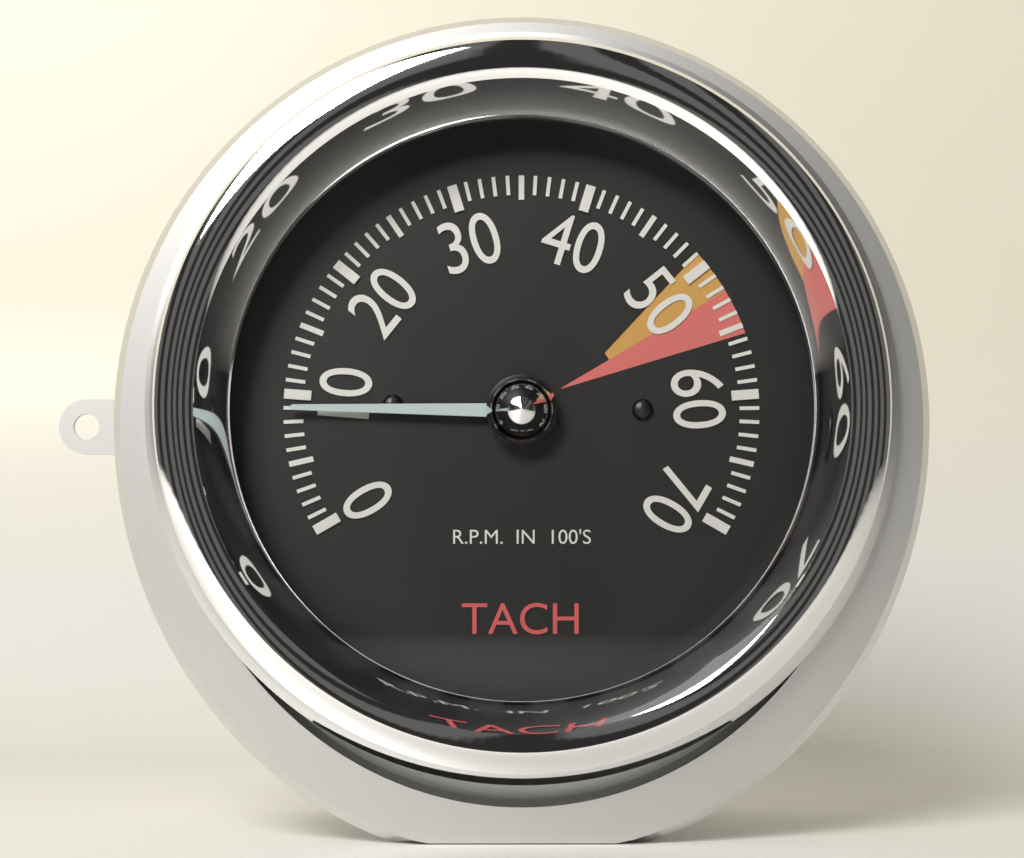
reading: 9 RPM x100
